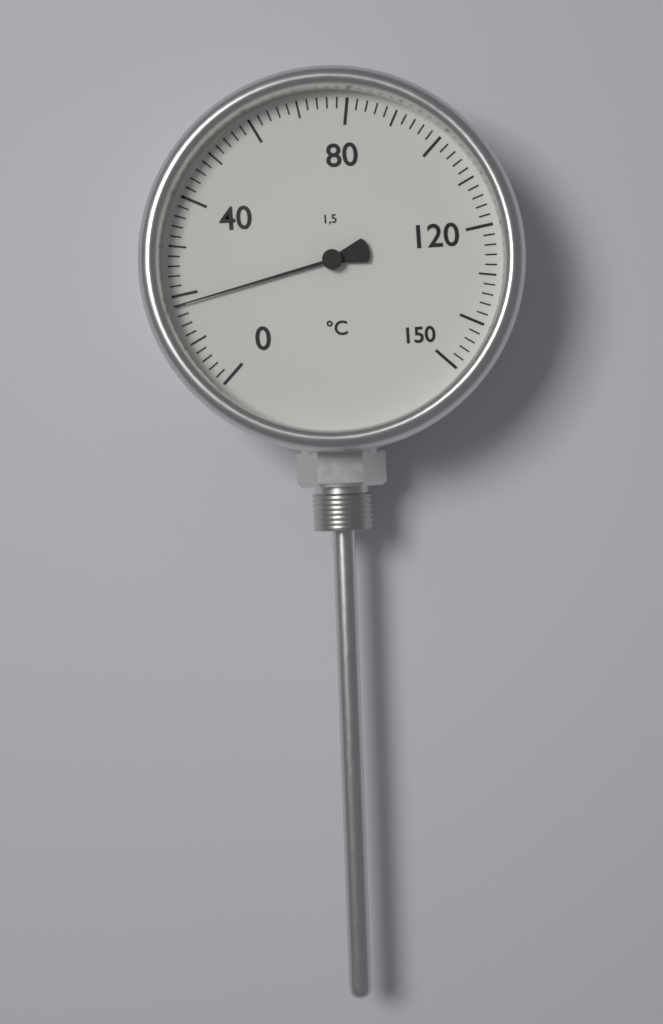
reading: 18 °C
